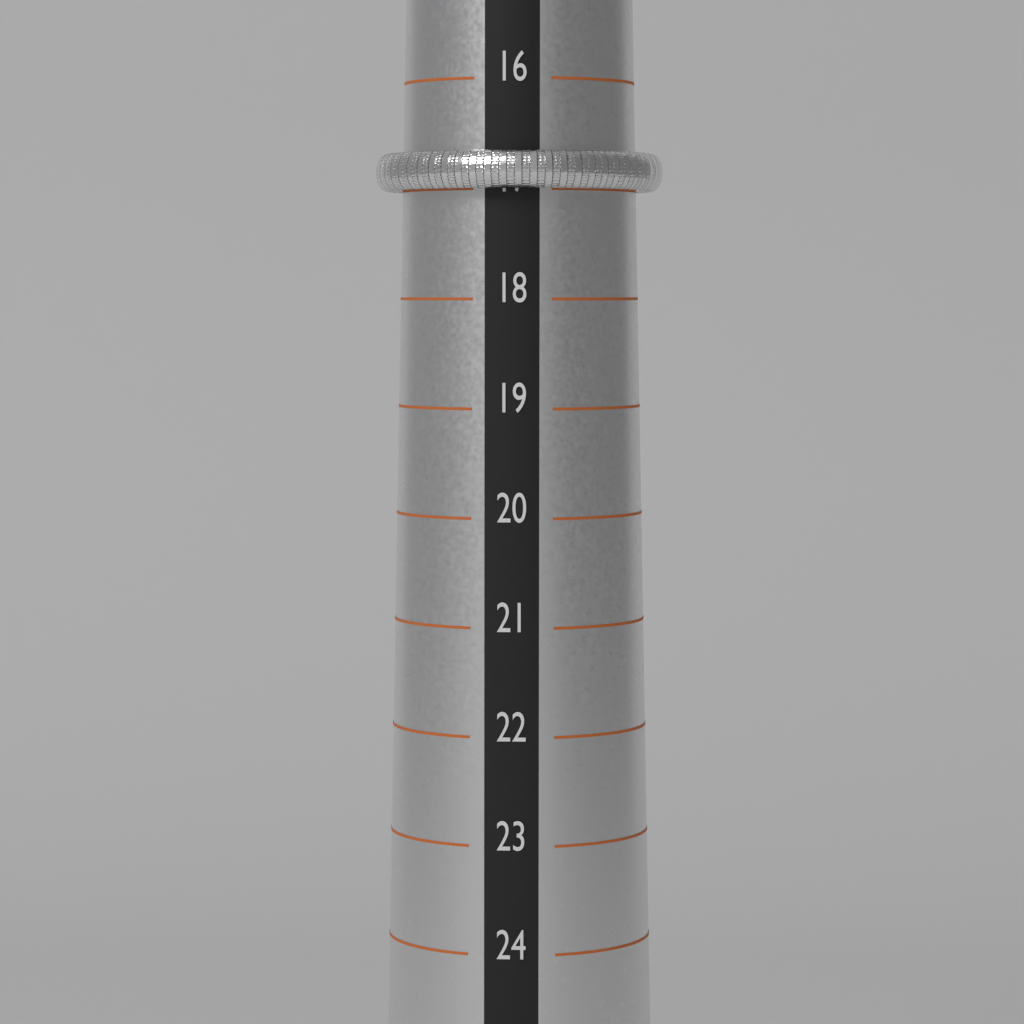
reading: 17 (no unit)
